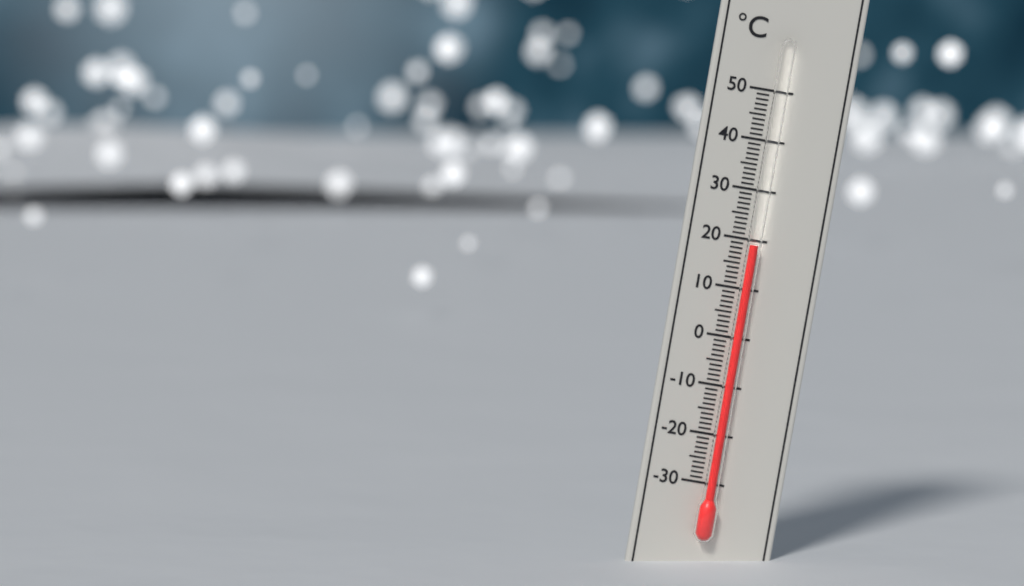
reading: 19 °C
